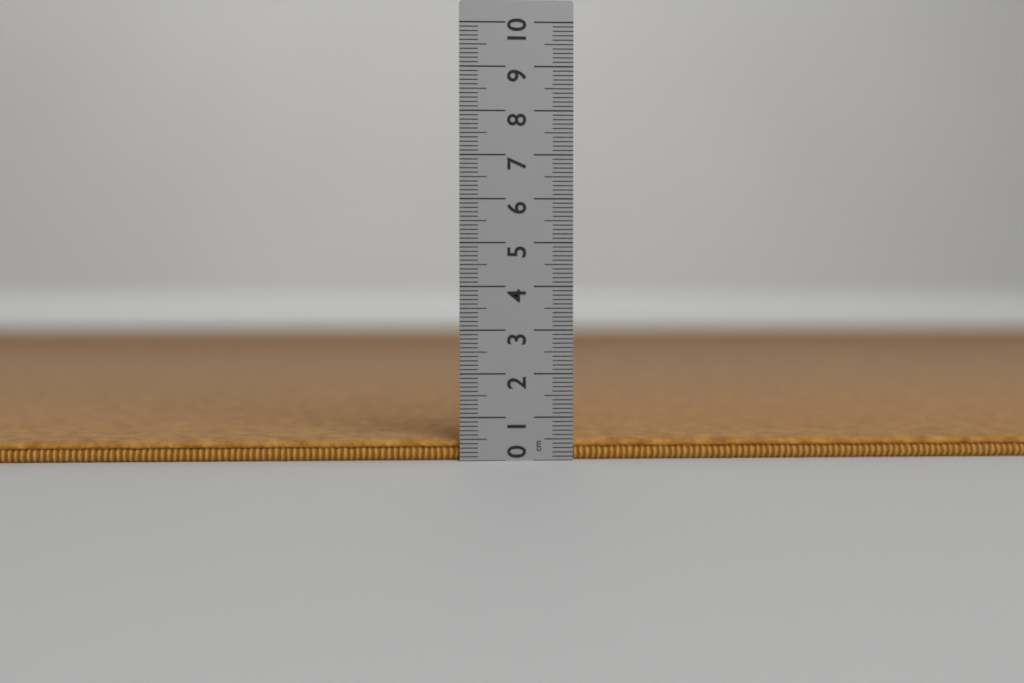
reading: 0.5 cm
